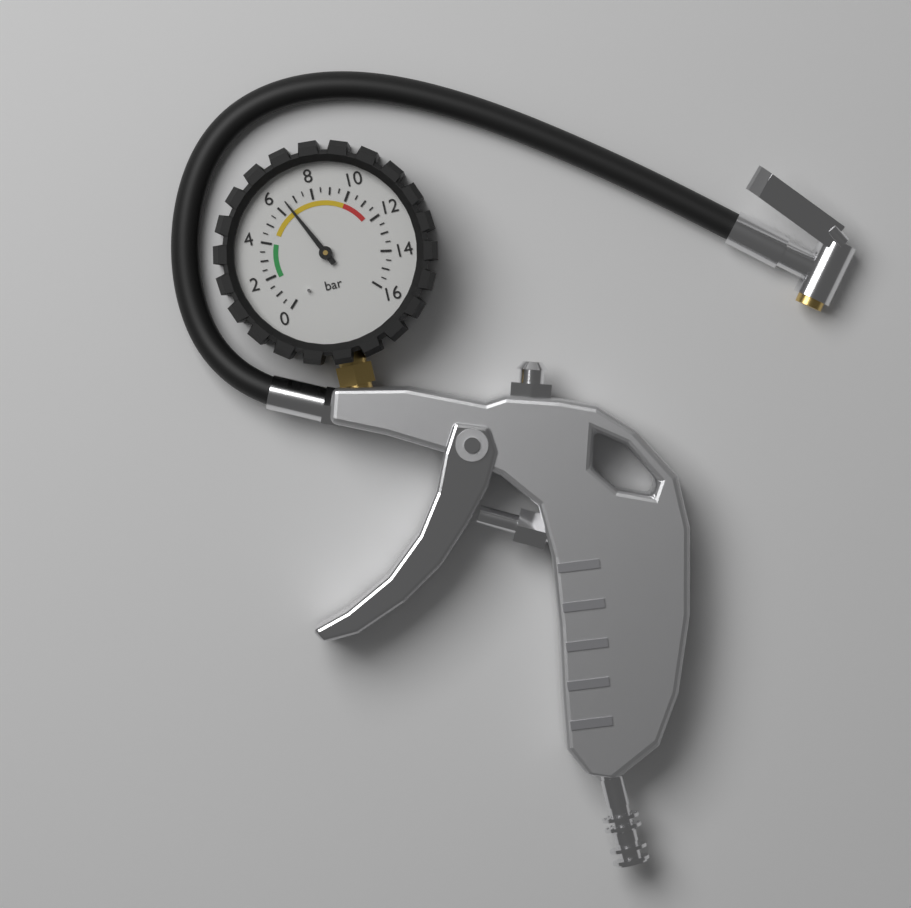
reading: 6.5 bar
